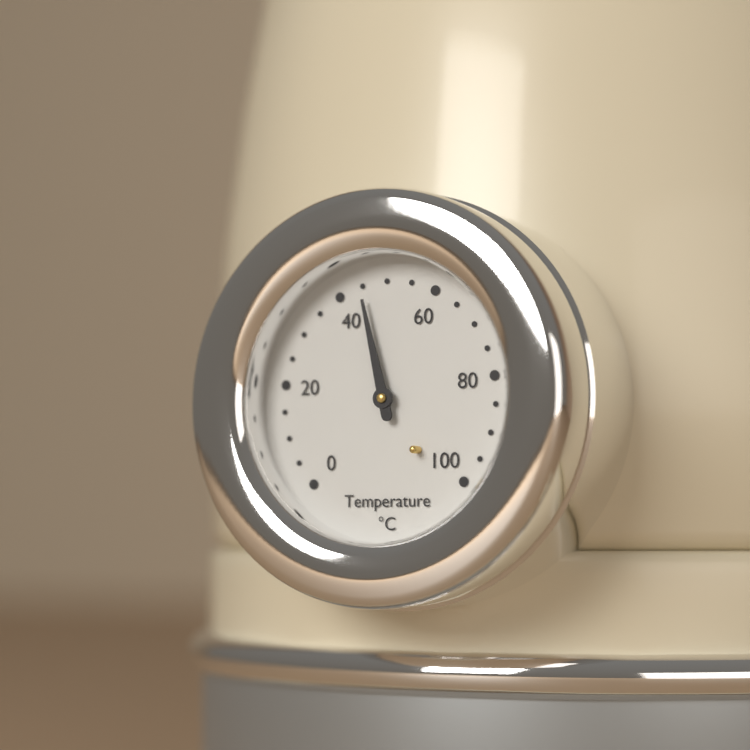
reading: 45 °C
